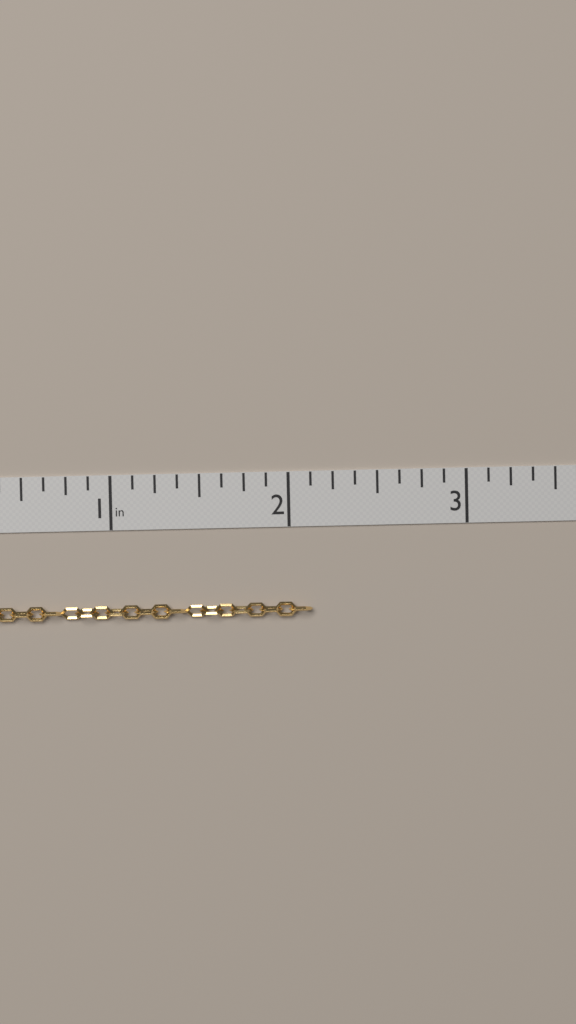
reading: 2.125 in
